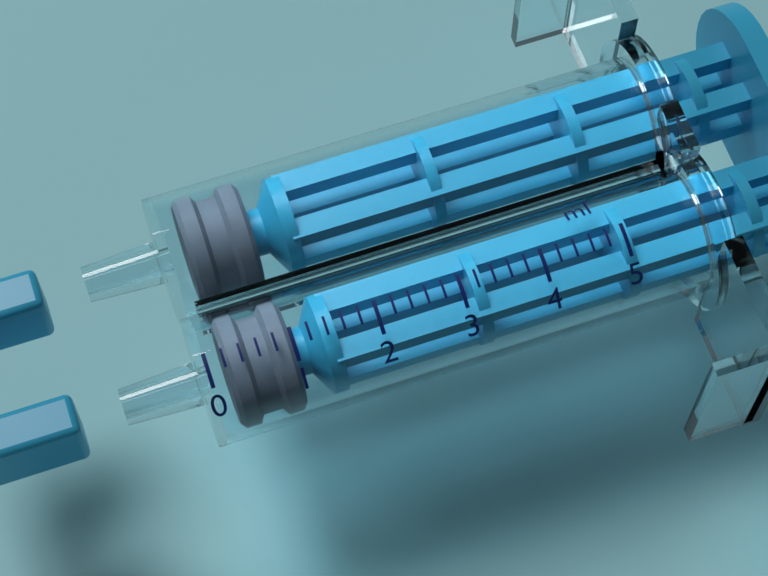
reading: 0.2 ml
